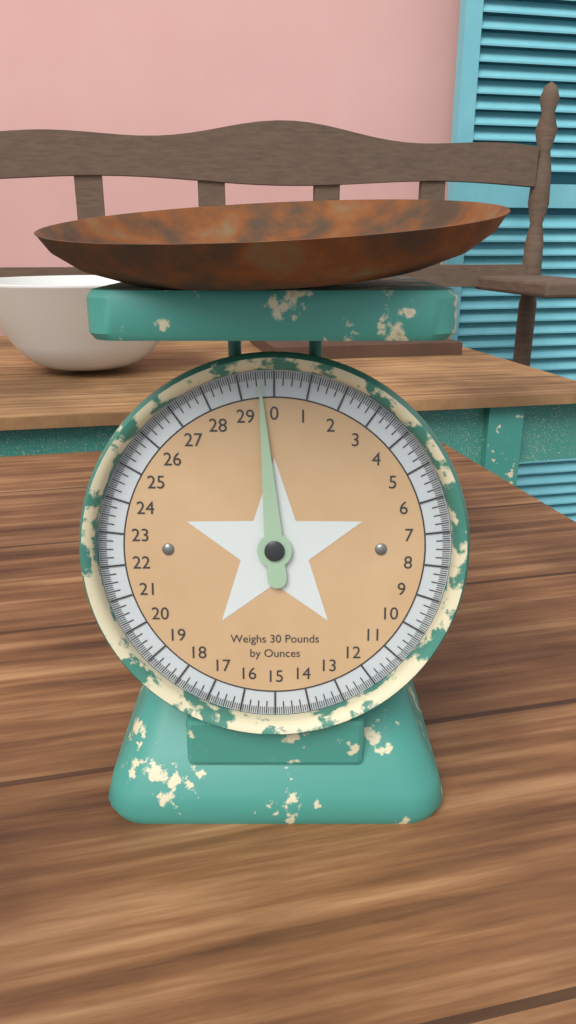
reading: 29.6000 lb
